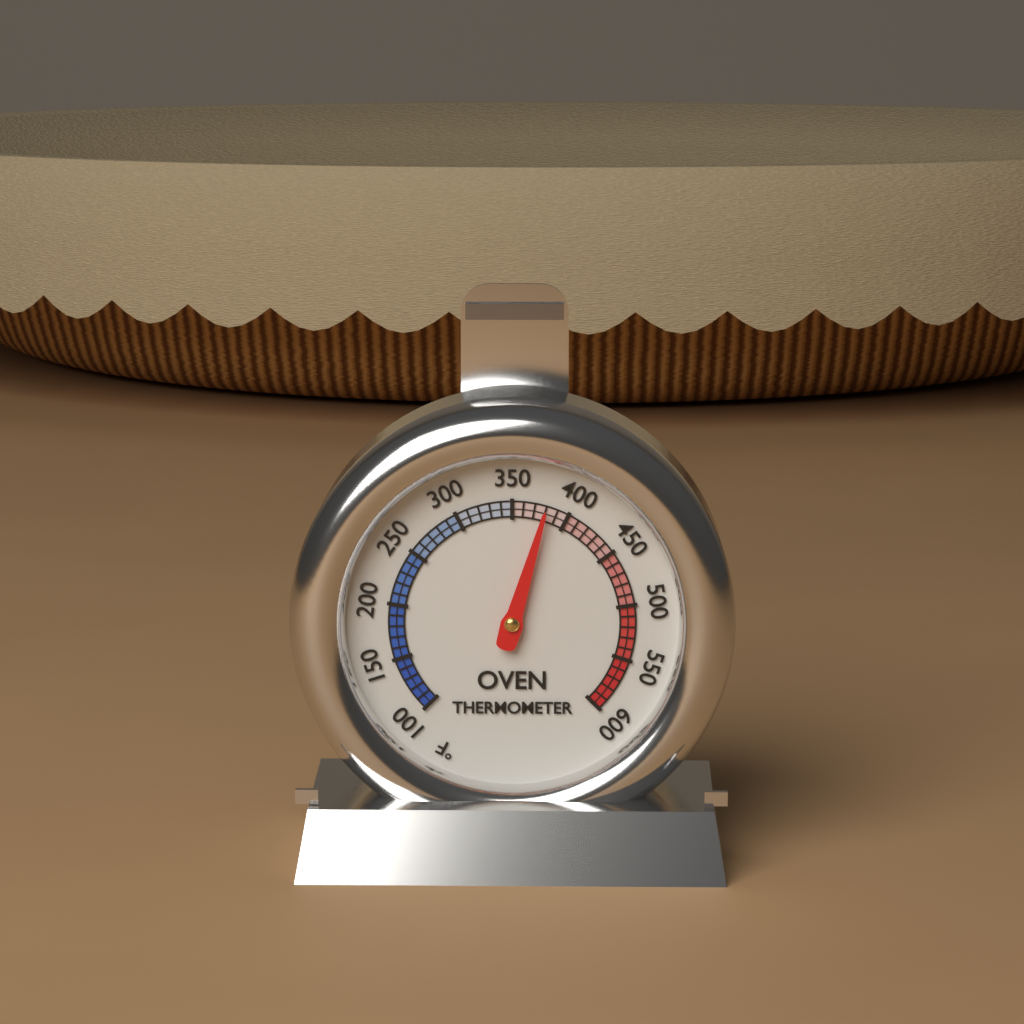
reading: 380 °F
